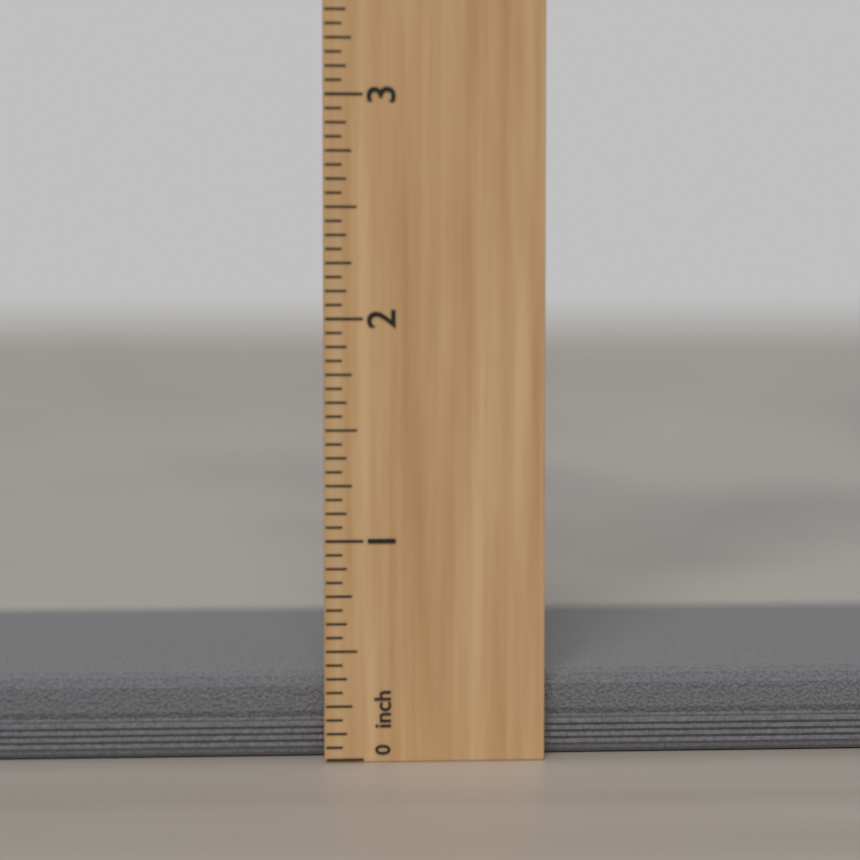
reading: 0.3750 inch
